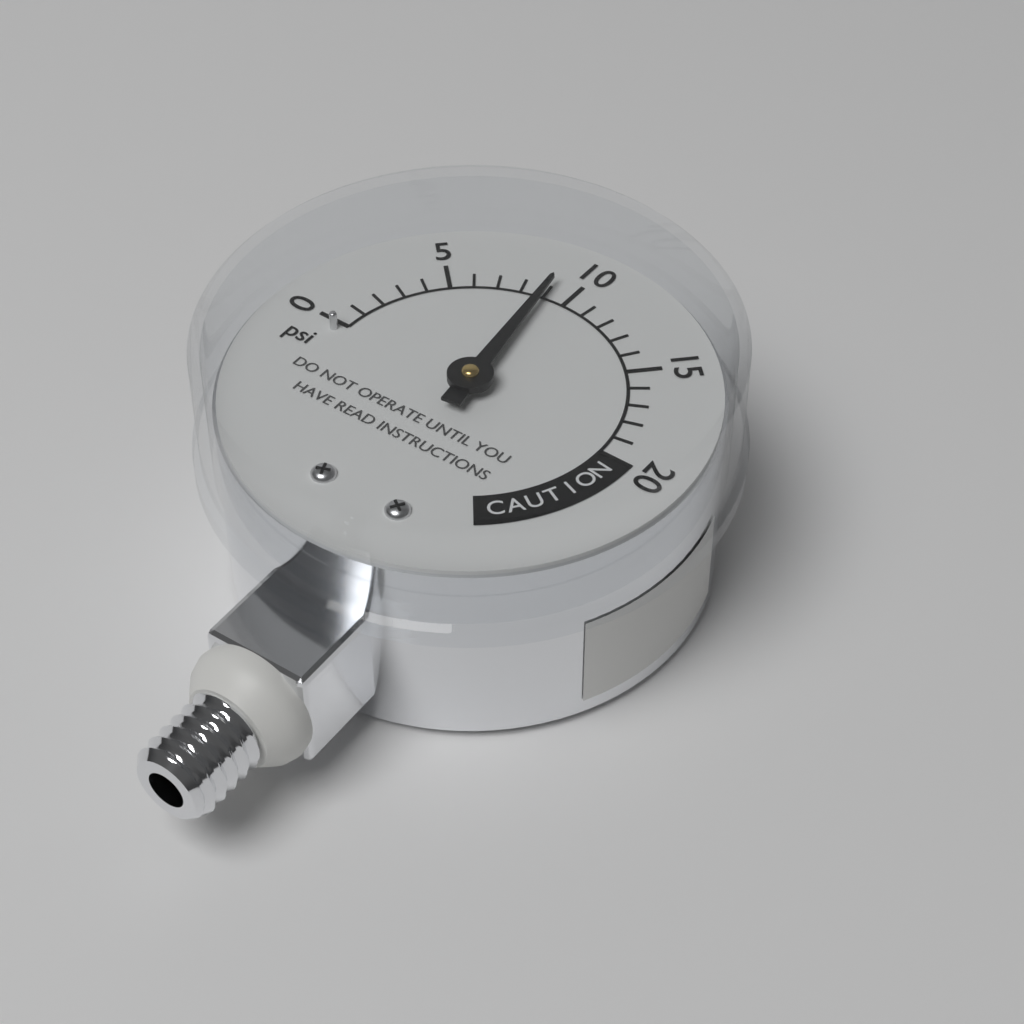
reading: 9 psi
